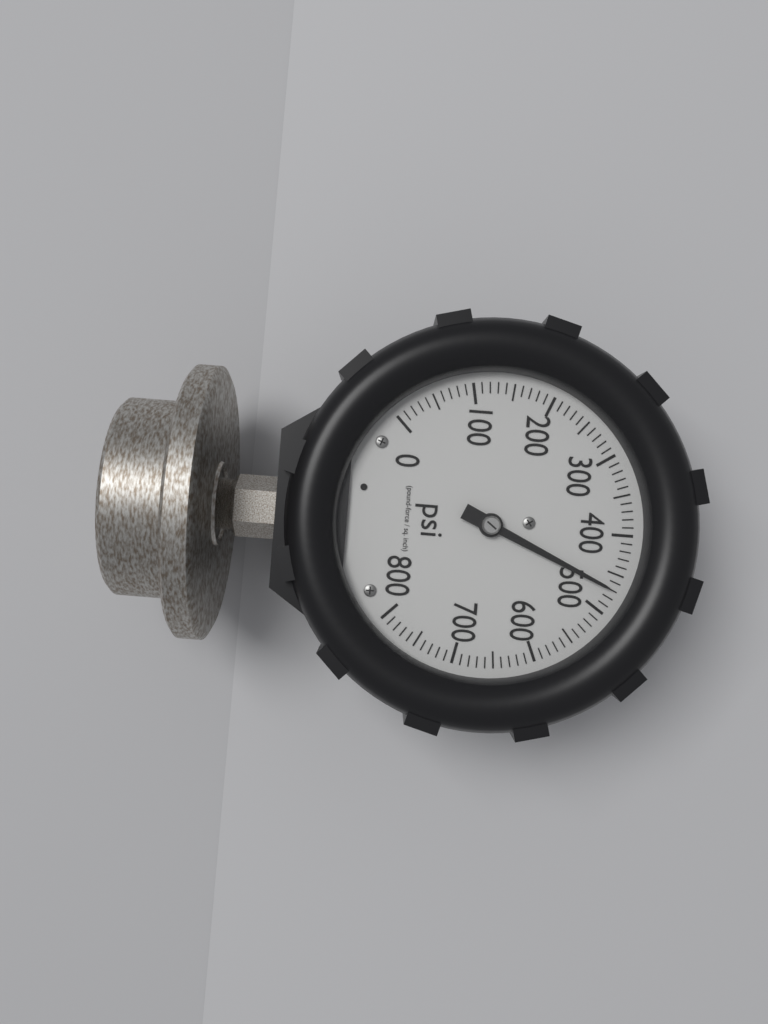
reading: 470 psi
